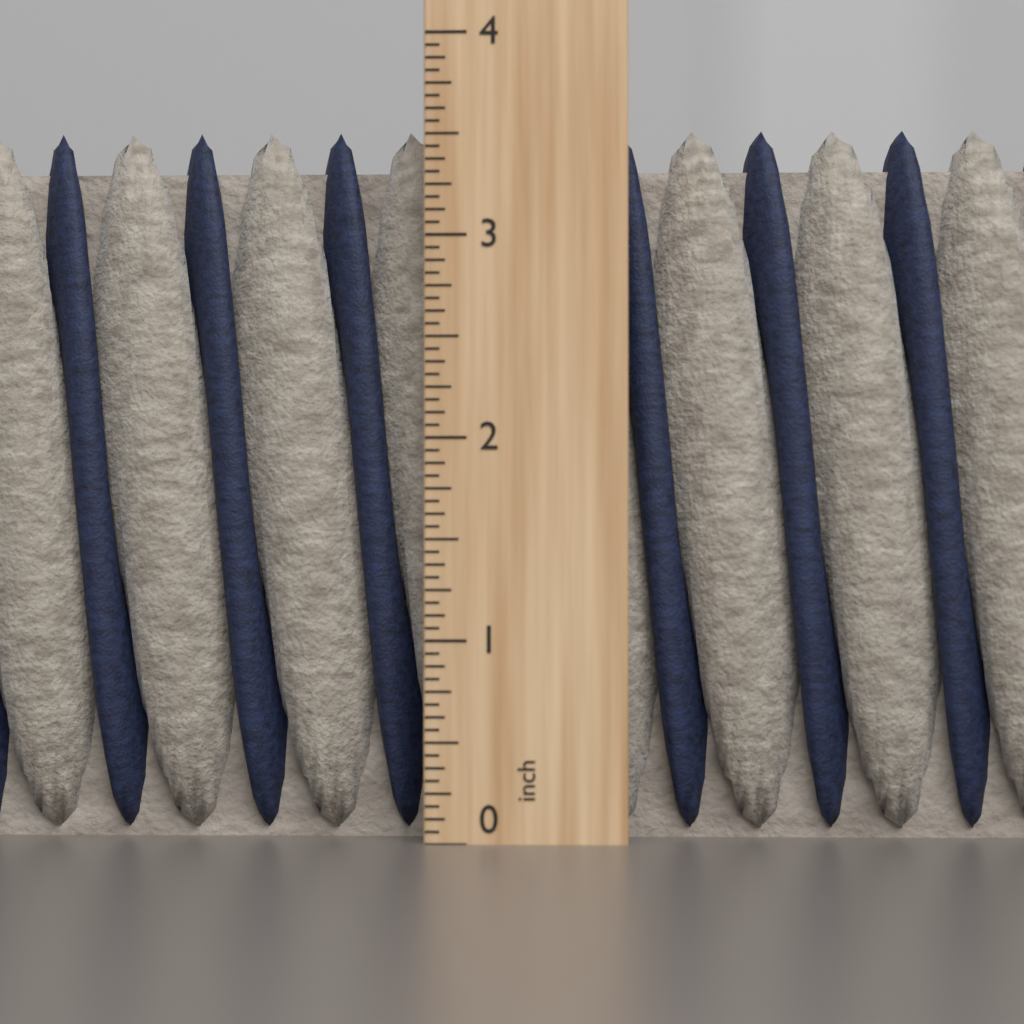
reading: 3.5625 inch
